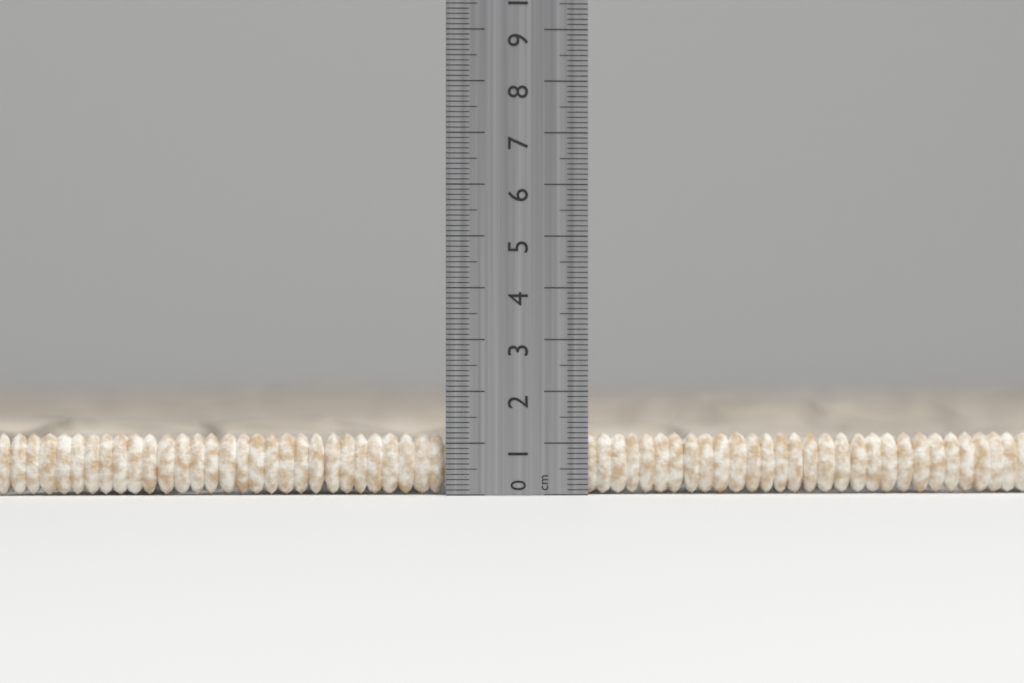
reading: 1.2 cm
